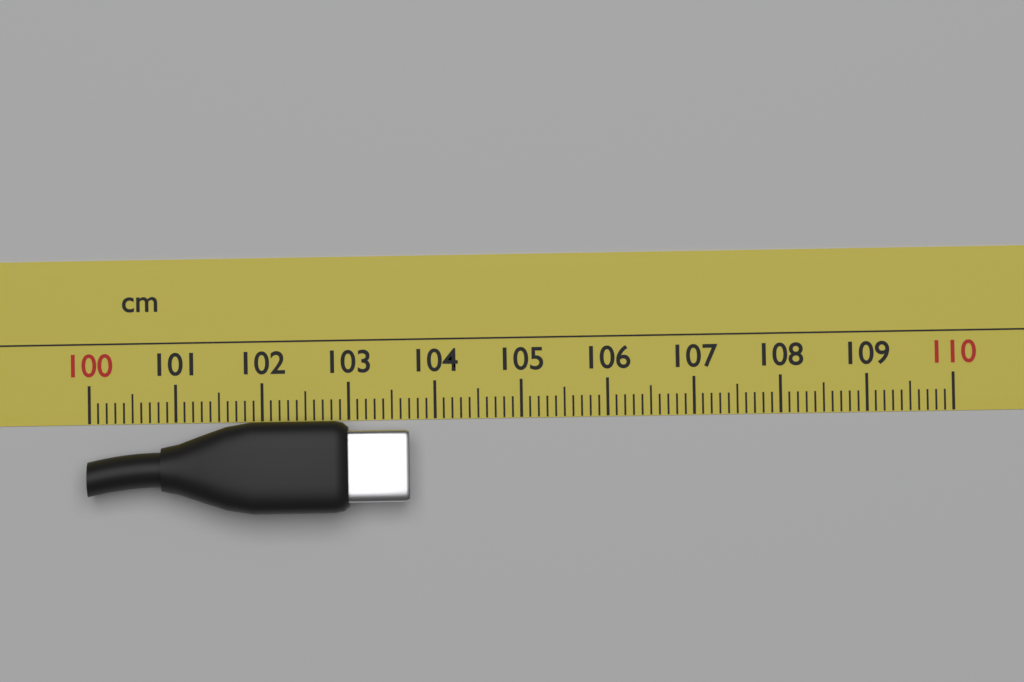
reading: 103.7 cm
